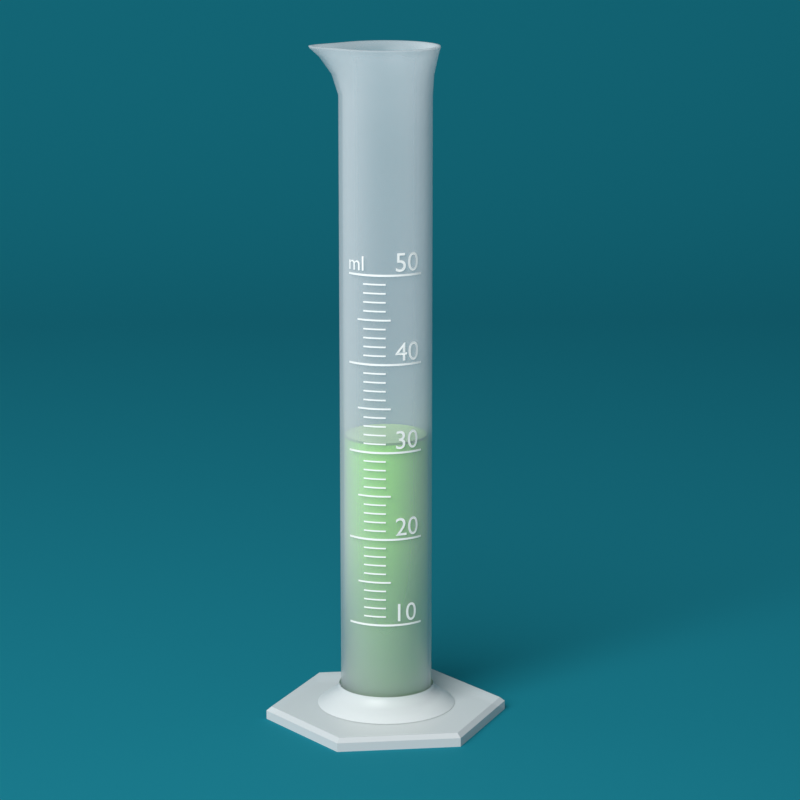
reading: 31 ml
